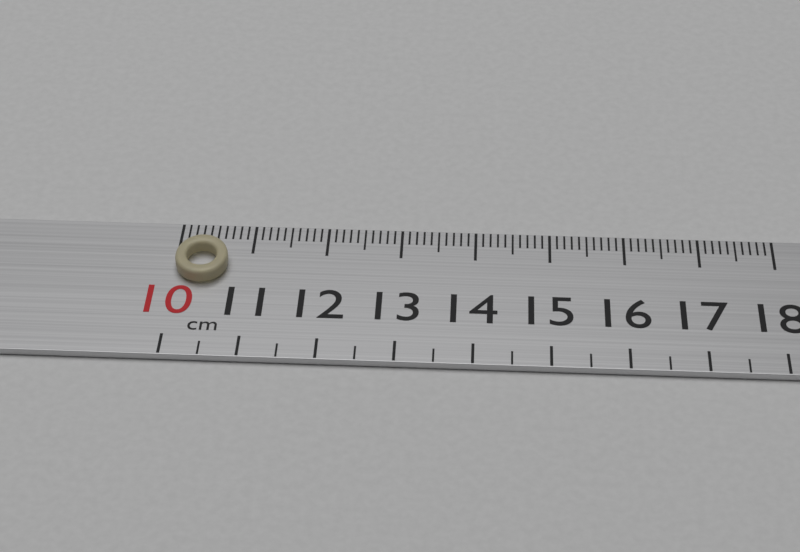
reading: 10.7 cm
